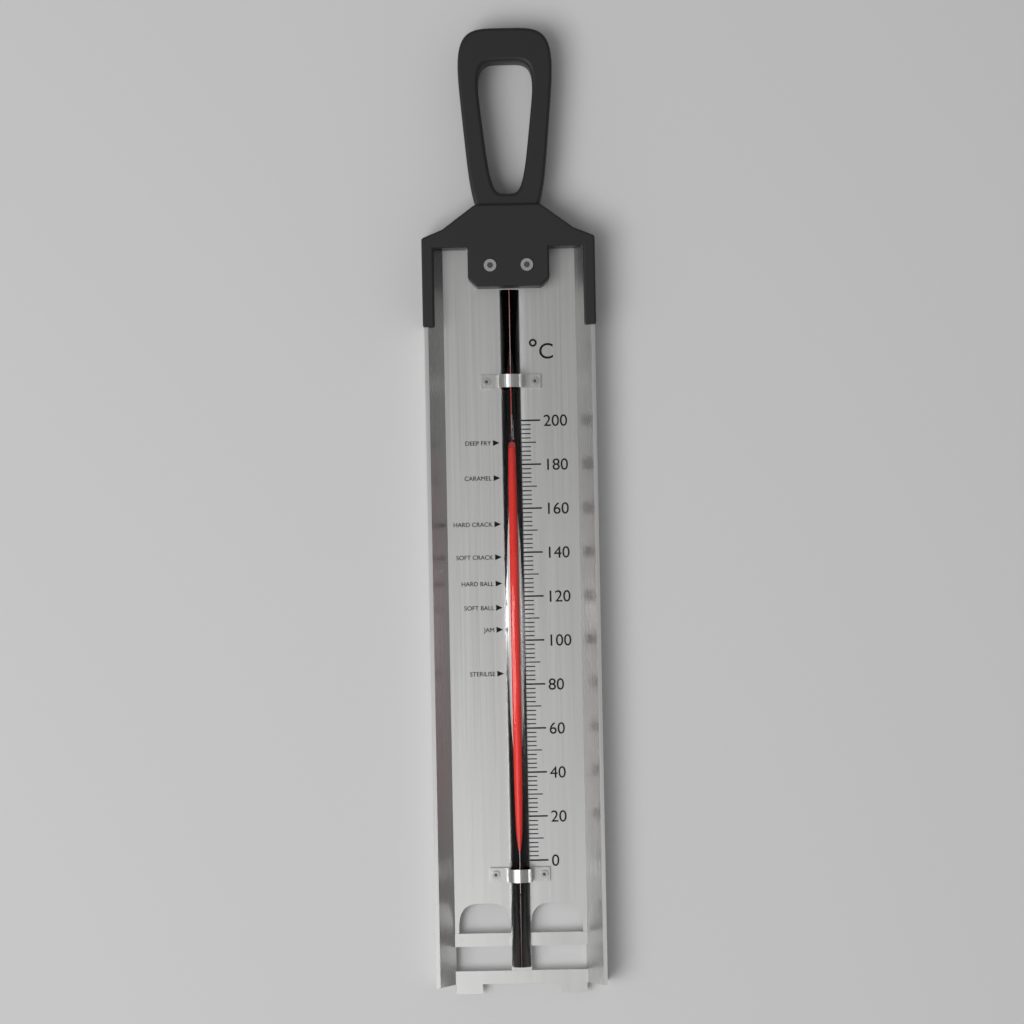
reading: 186 °C
